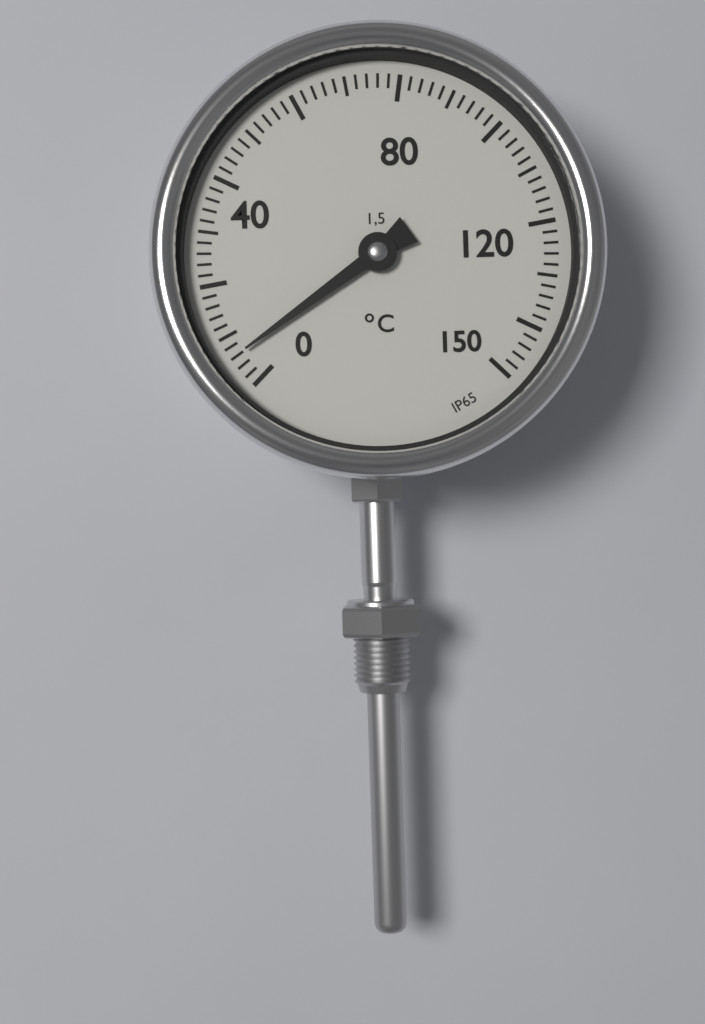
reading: 6 °C
